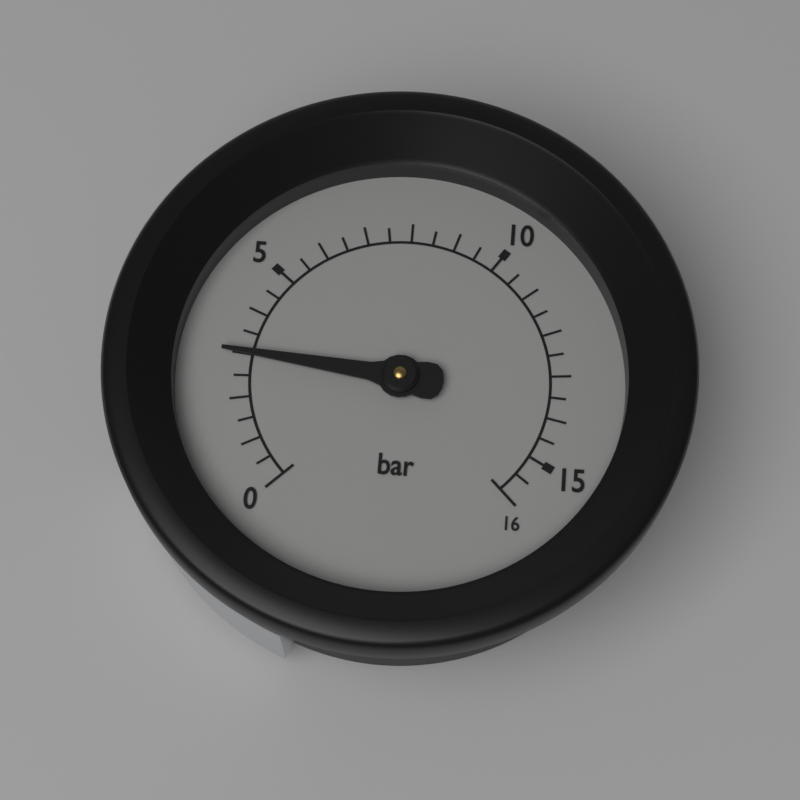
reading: 3.0 bar
